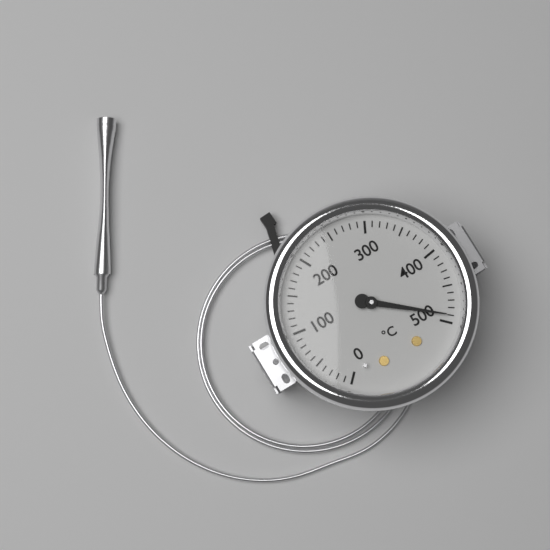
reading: 490 °C
